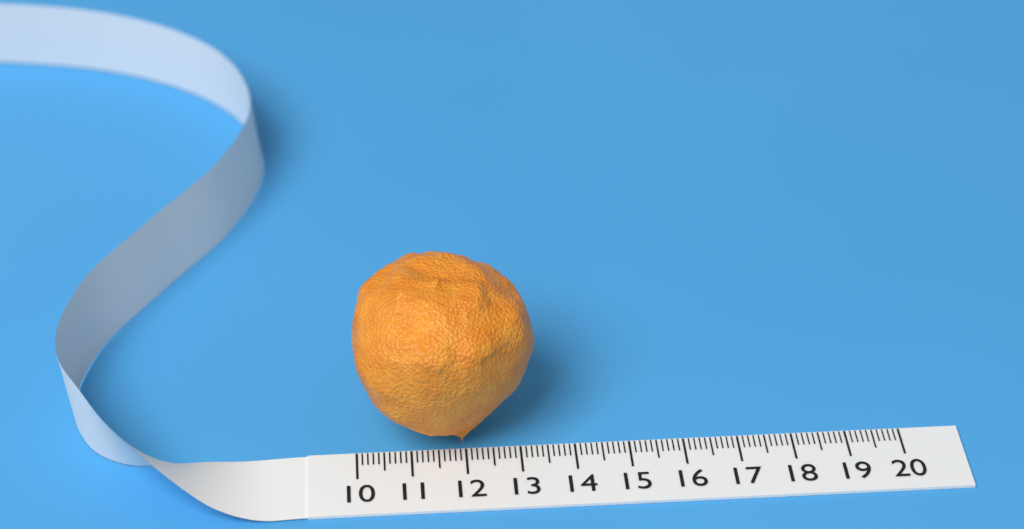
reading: 13.3 (no unit)
